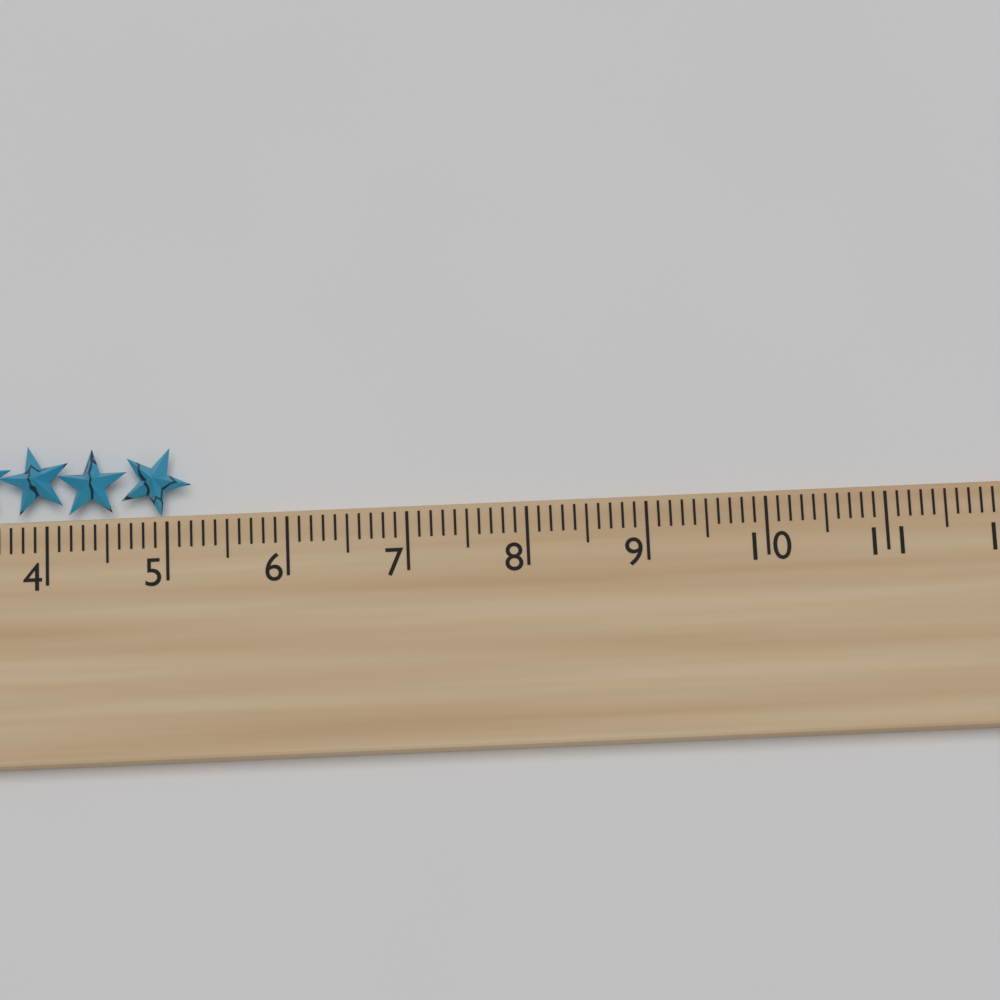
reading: 5.2 cm
